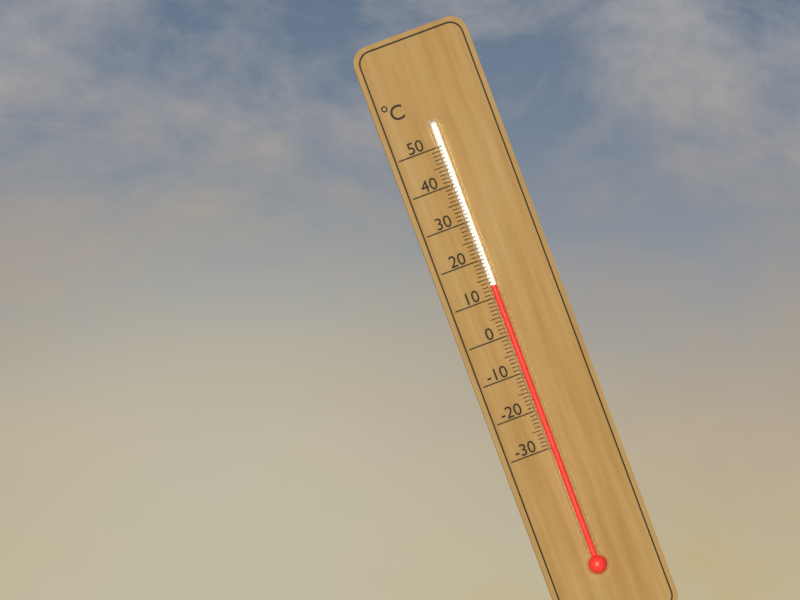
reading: 13 °C
